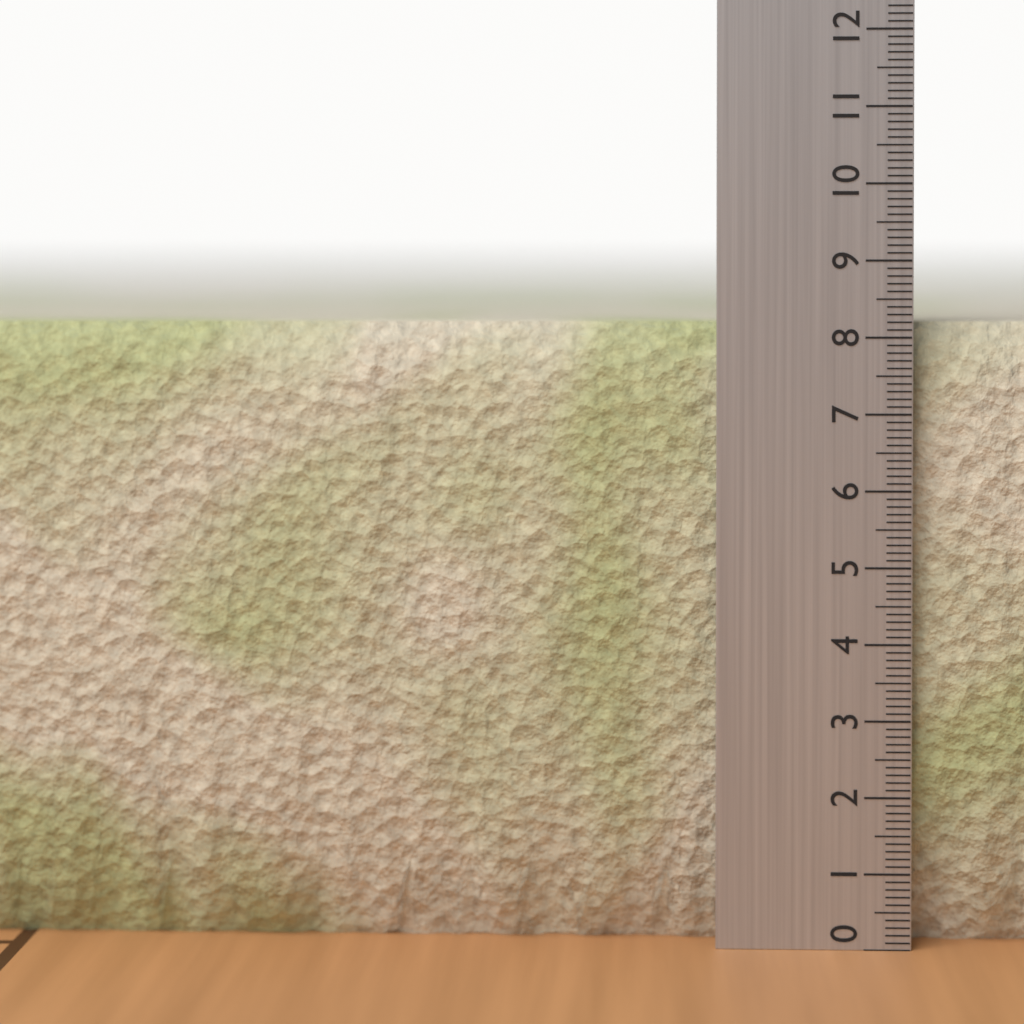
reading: 8.2 (no unit)
